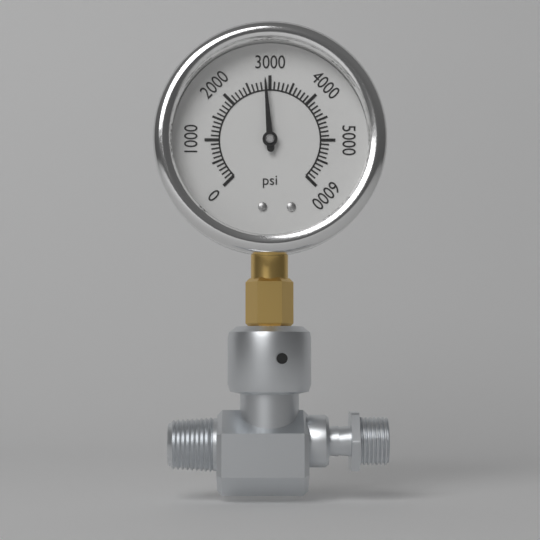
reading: 2900 psi
